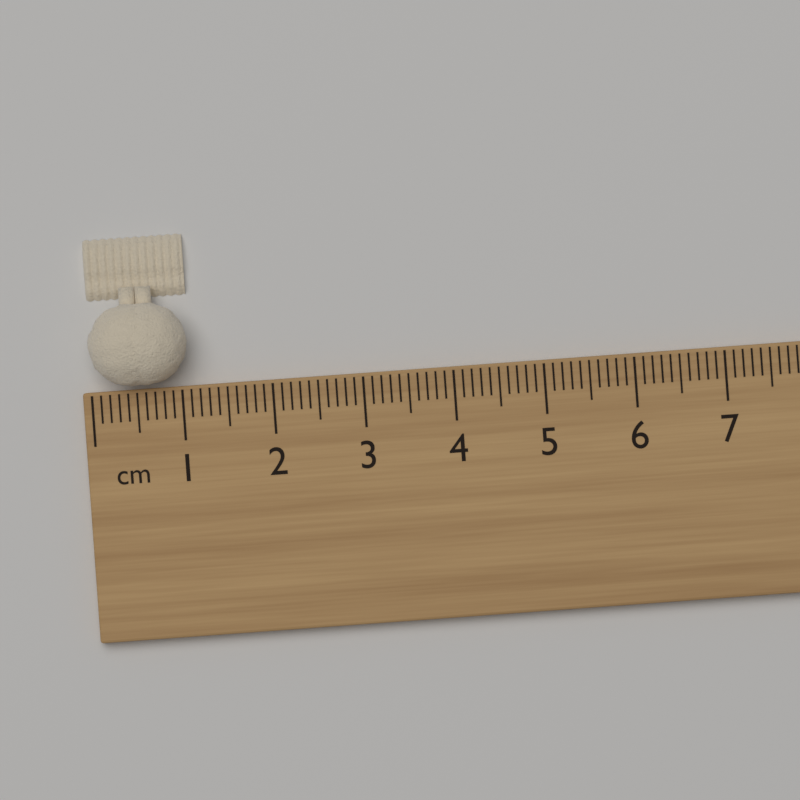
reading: 1.1 cm
